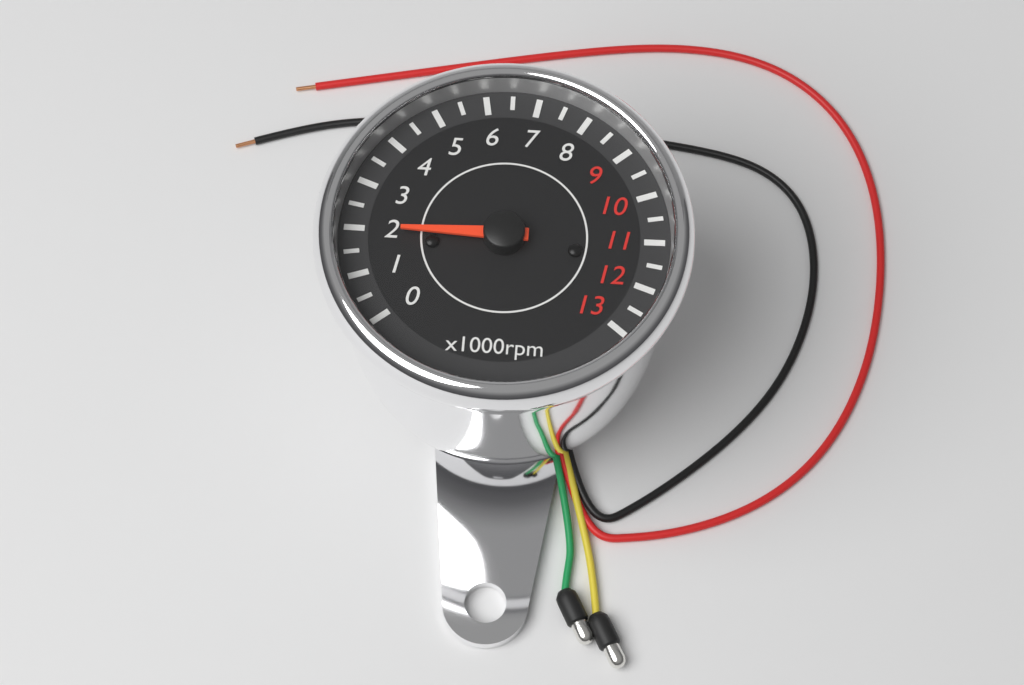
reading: 2000 rpm
